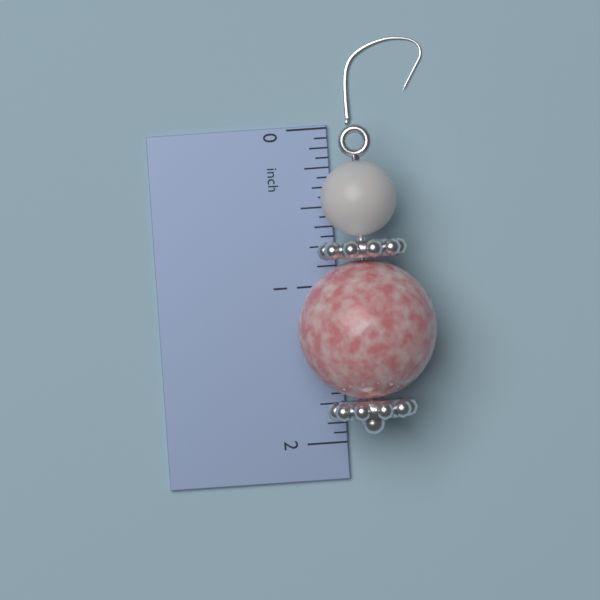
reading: 1.9375 inch
